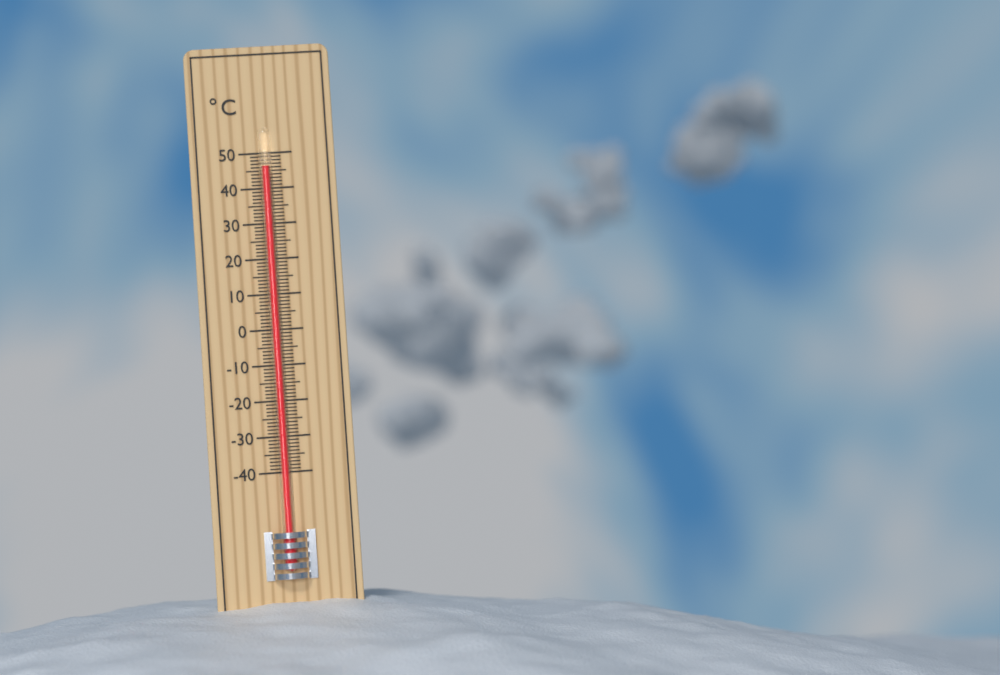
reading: 46 °C
